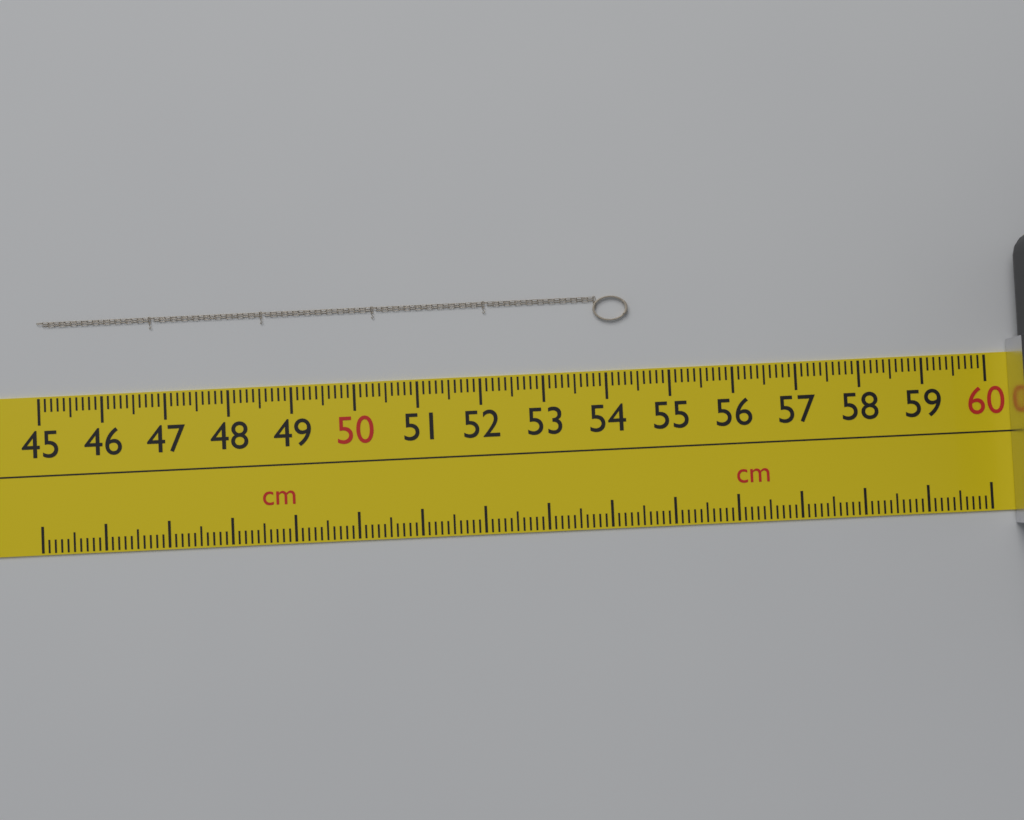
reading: 54.4 cm
